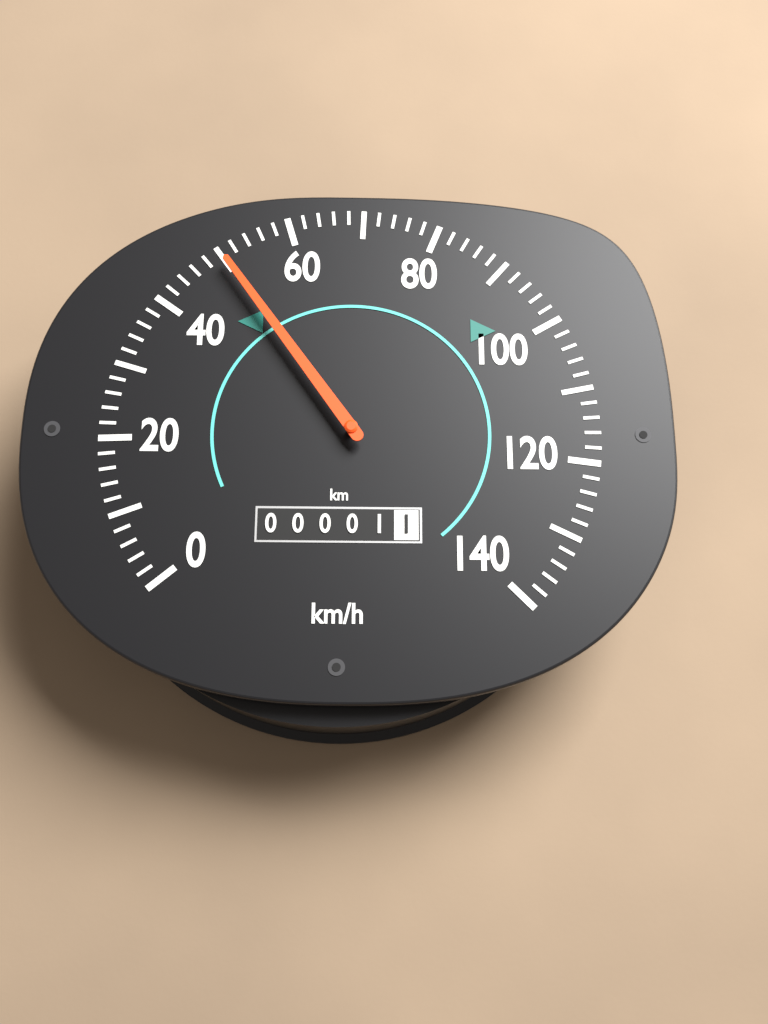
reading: 50 km/h
